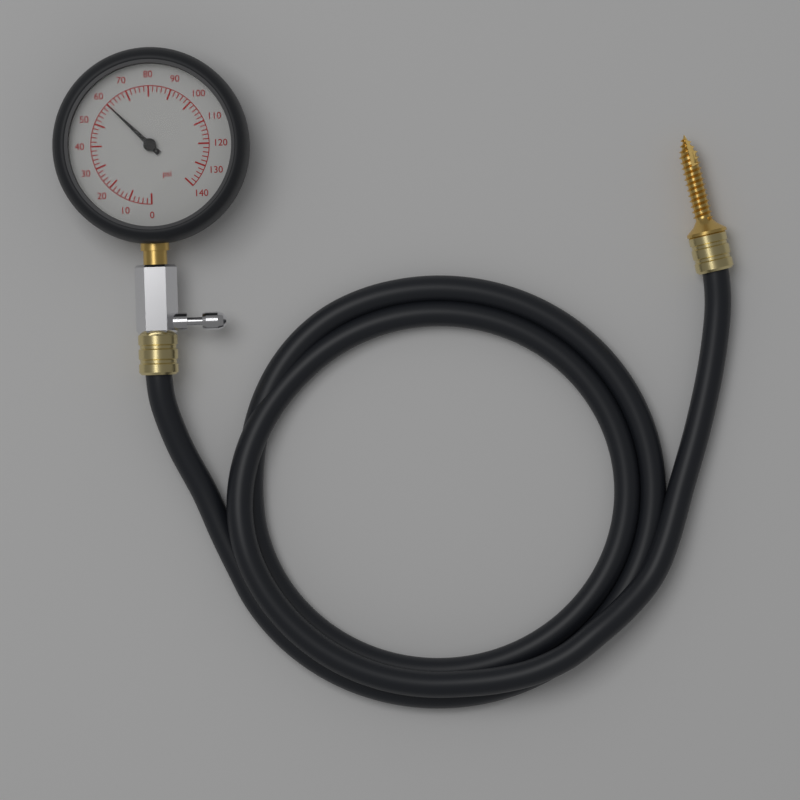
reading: 60 psi
